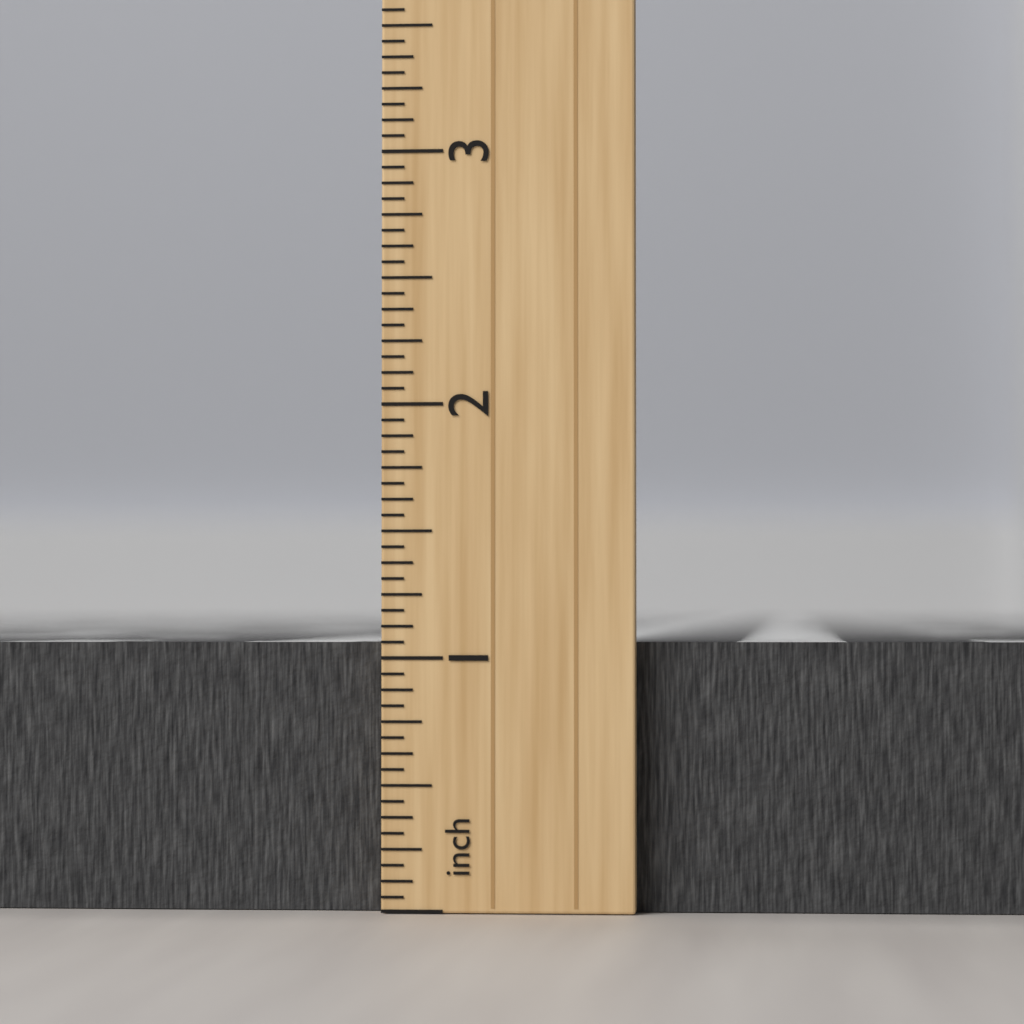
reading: 1.0625 inch
